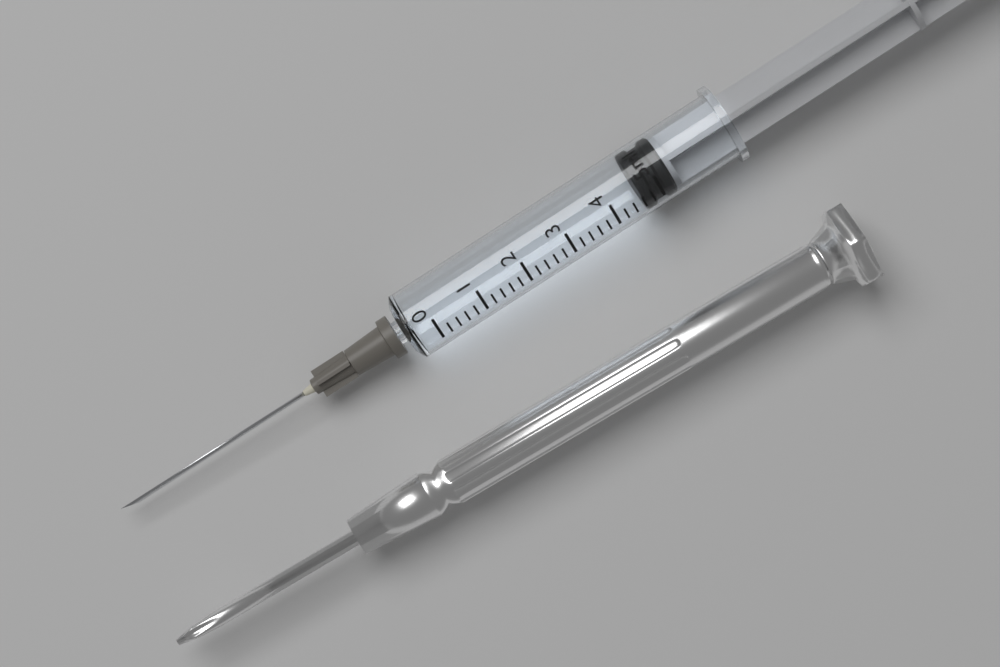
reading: 4.6 ml
